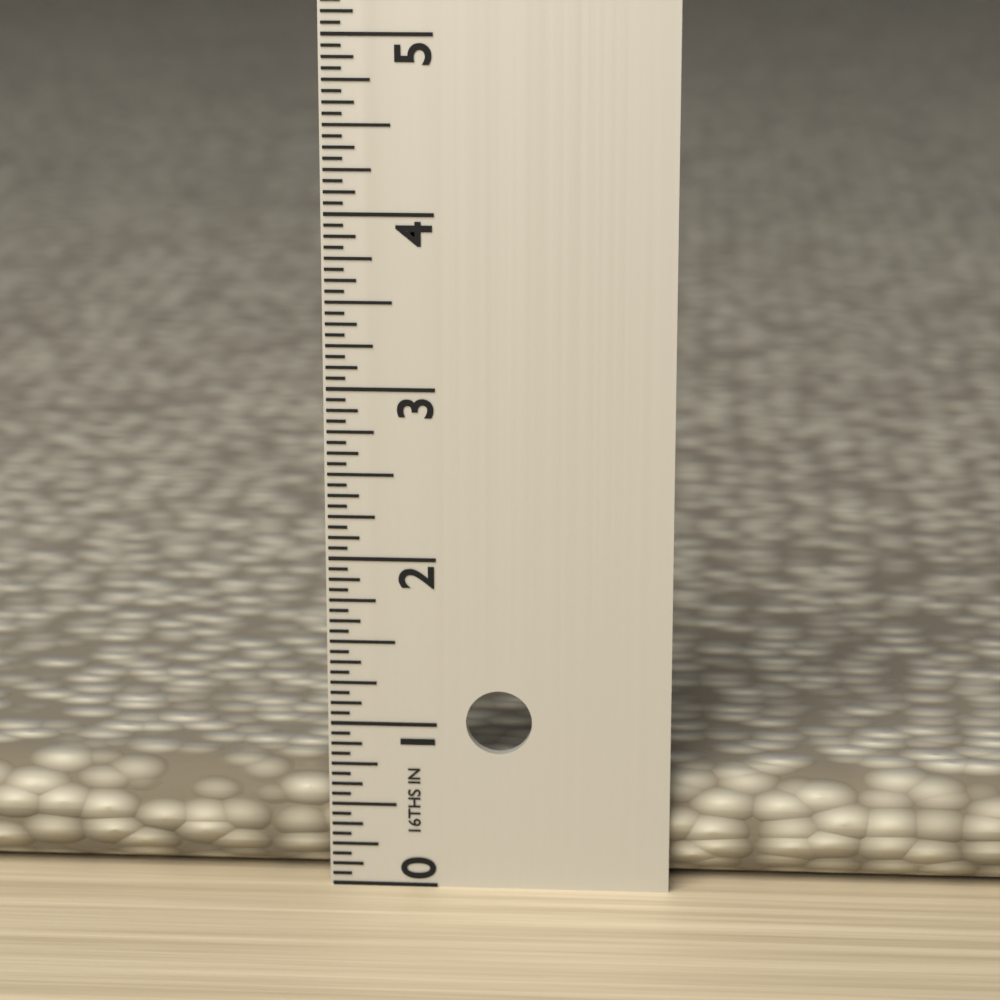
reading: 0.6875 in
